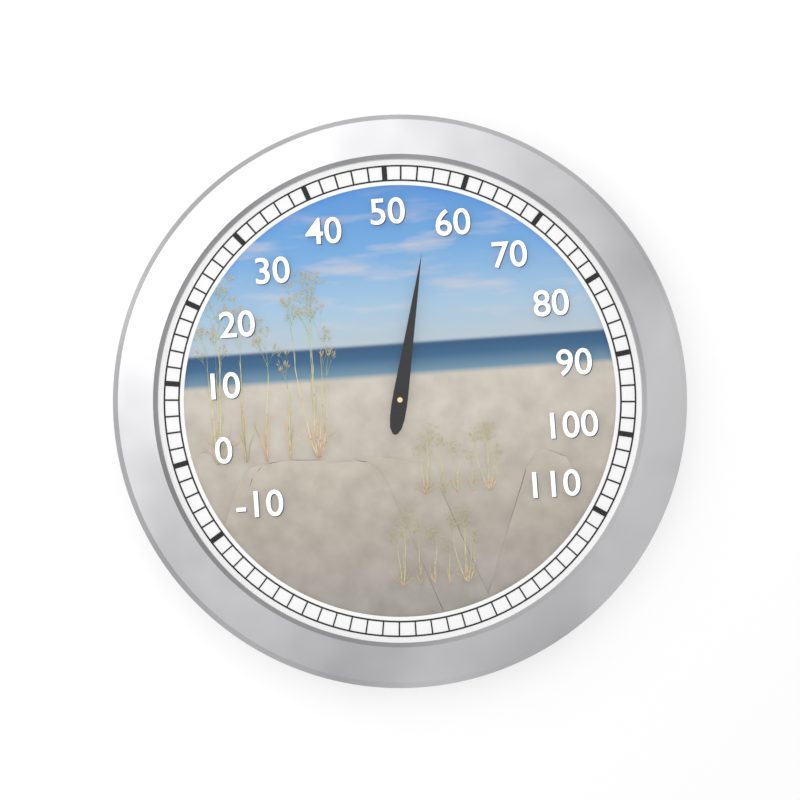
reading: 56 (no unit)
